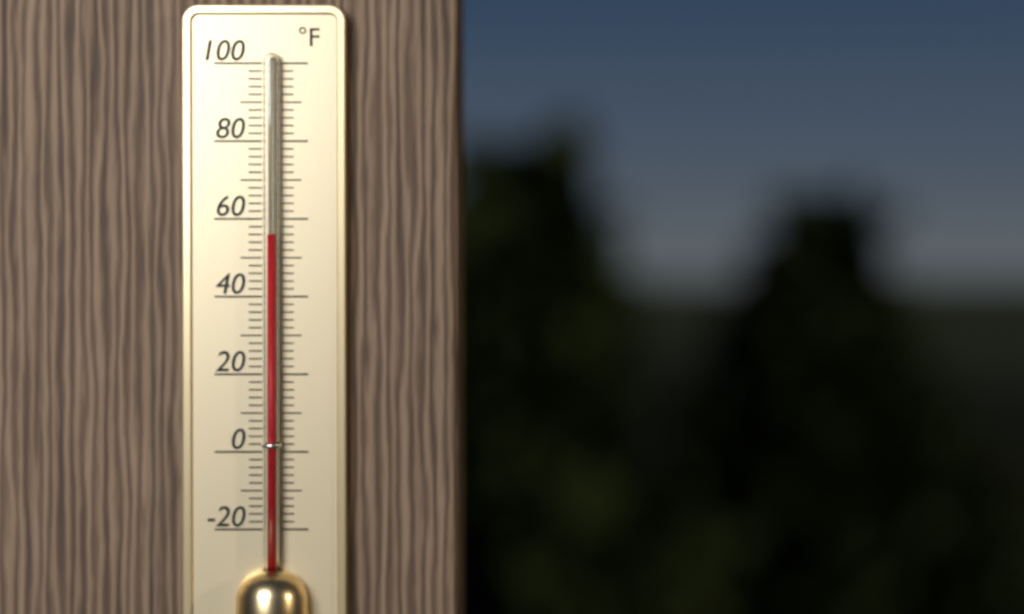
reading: 56 °F
